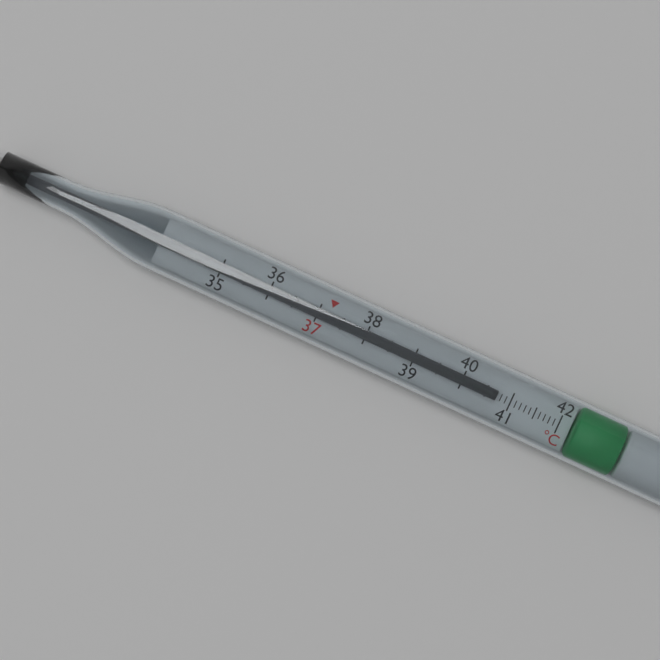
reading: 40.7 °C
